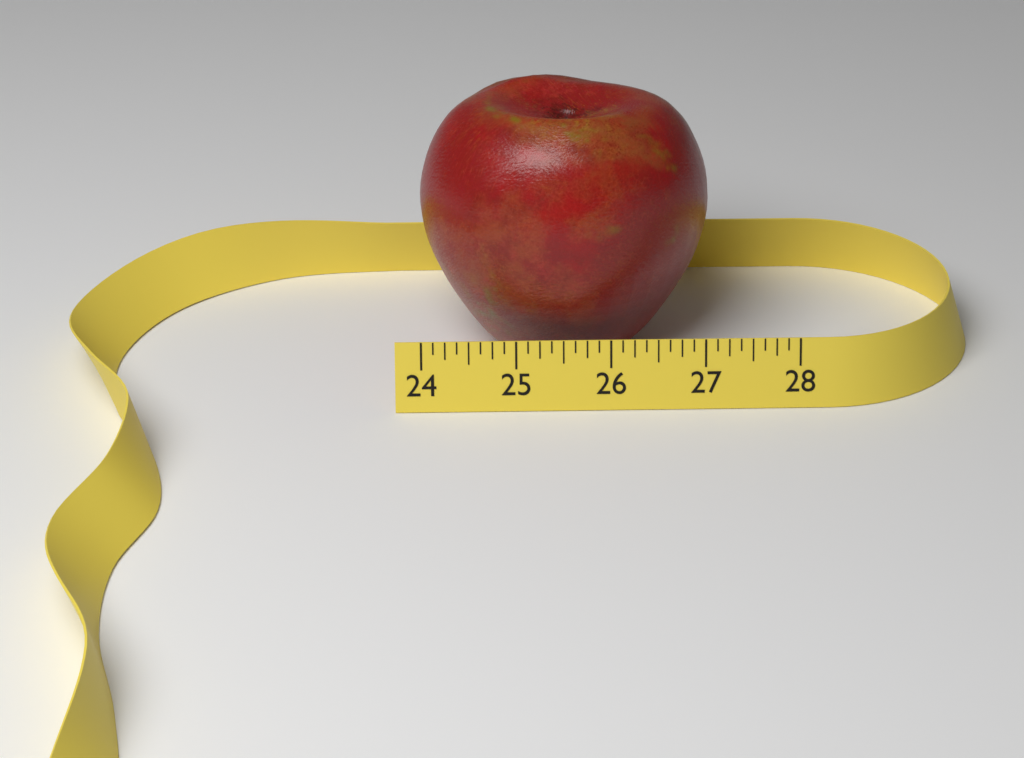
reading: 27.125 (no unit)
